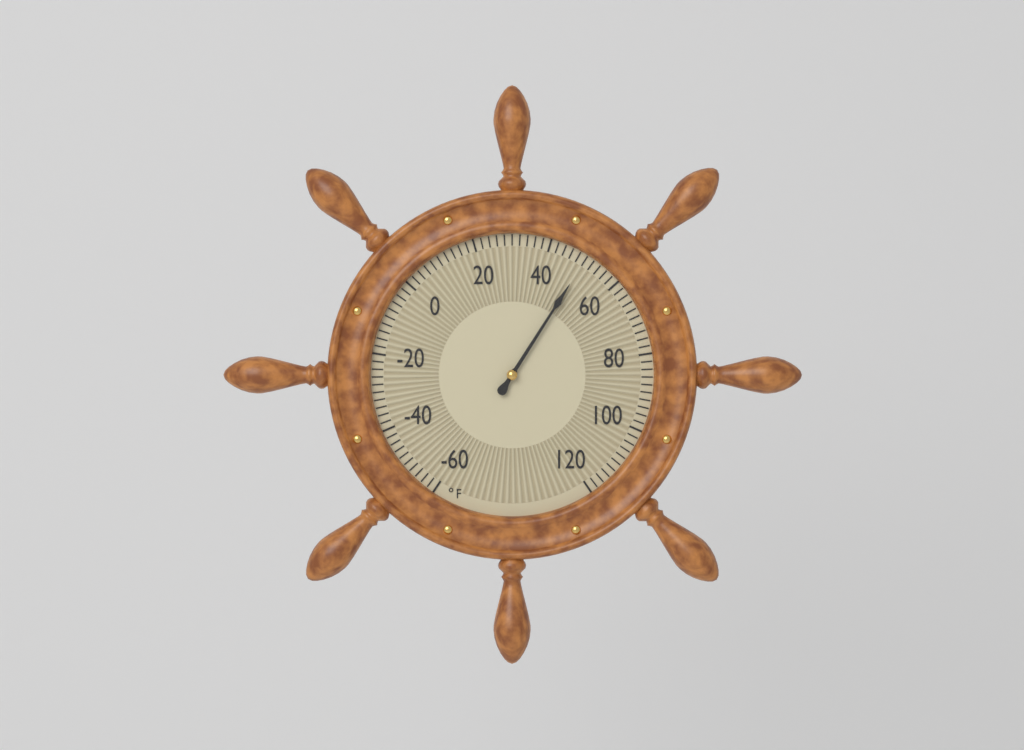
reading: 50 °F
